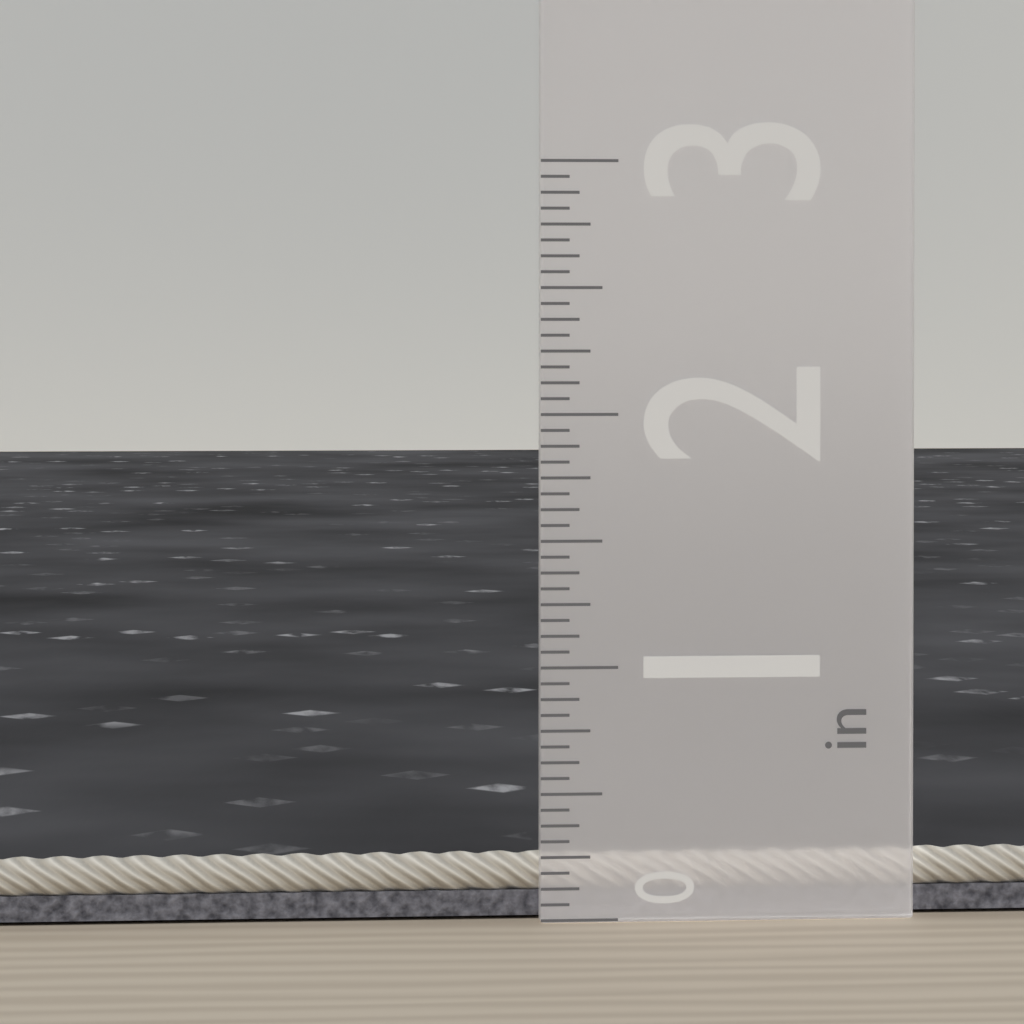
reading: 0.2500 in
